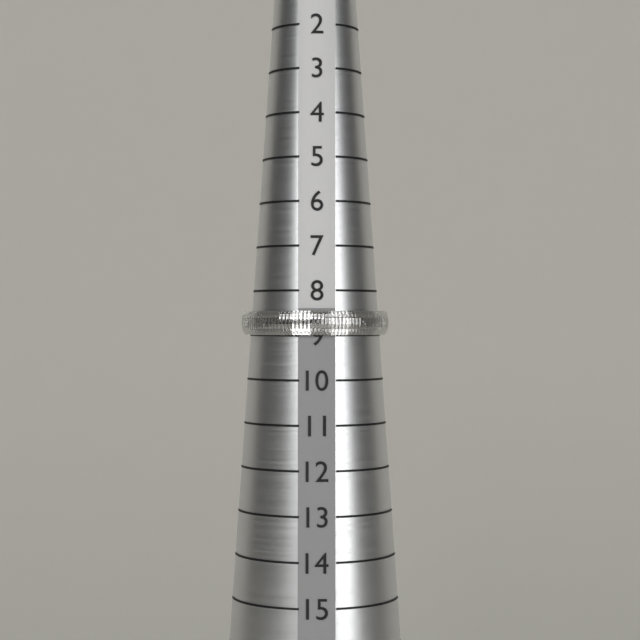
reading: 9 (no unit)
